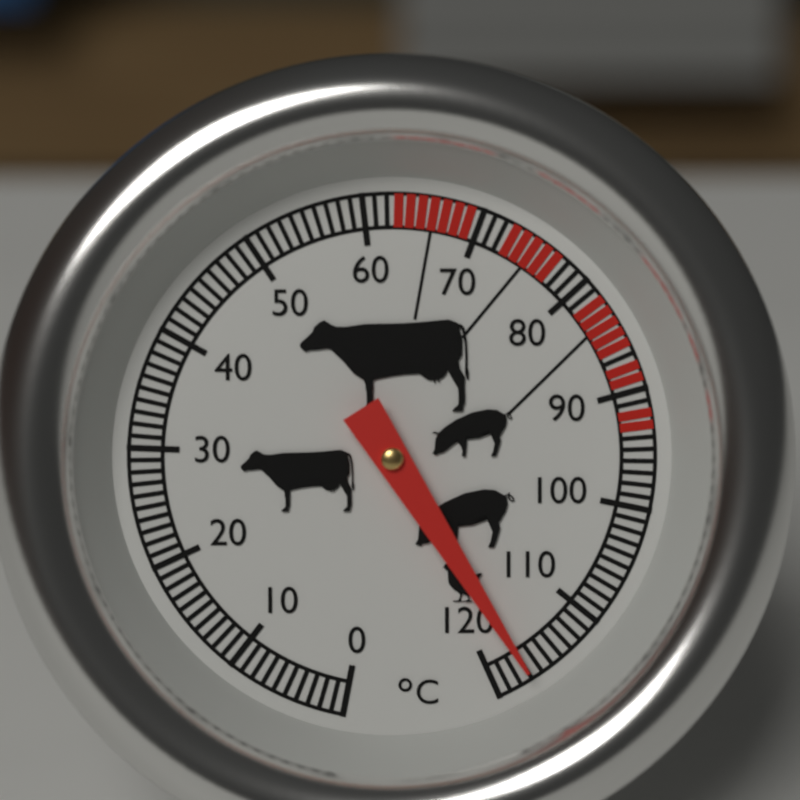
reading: 117 °C
